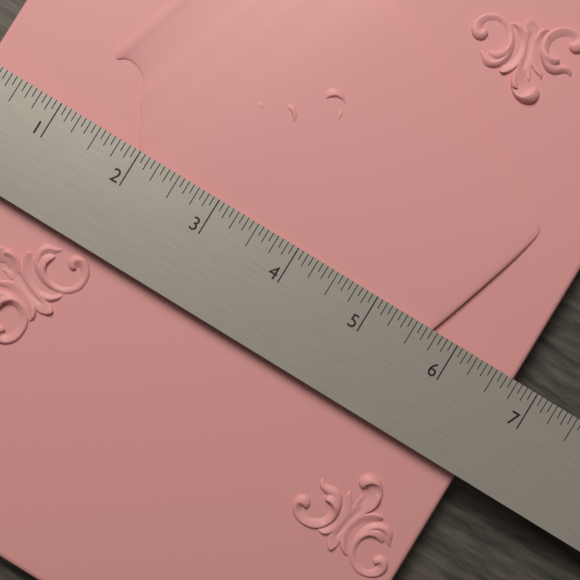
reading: 6.7500 in
